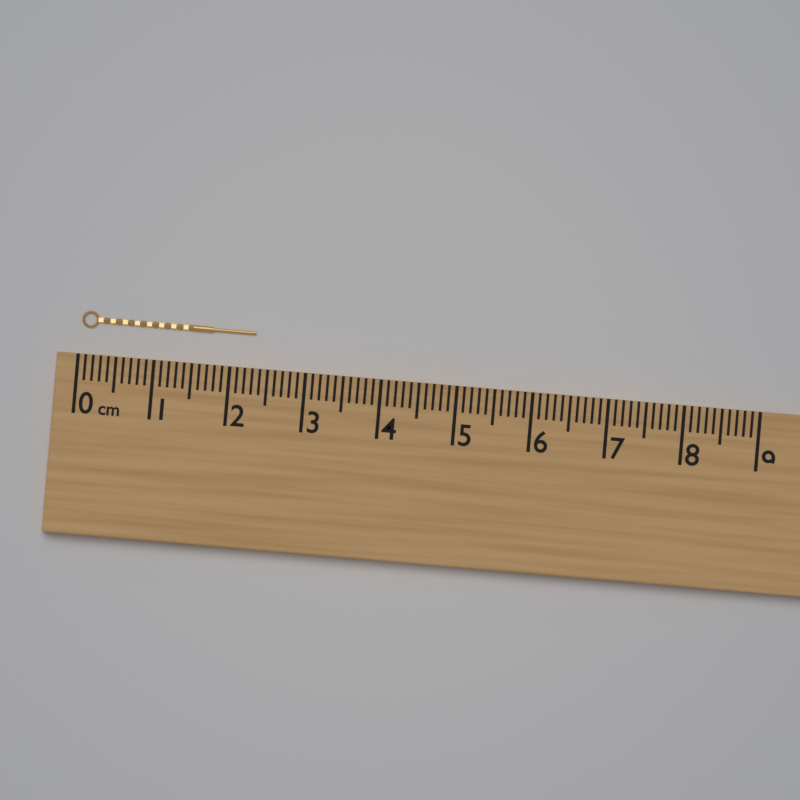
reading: 2.3 cm
